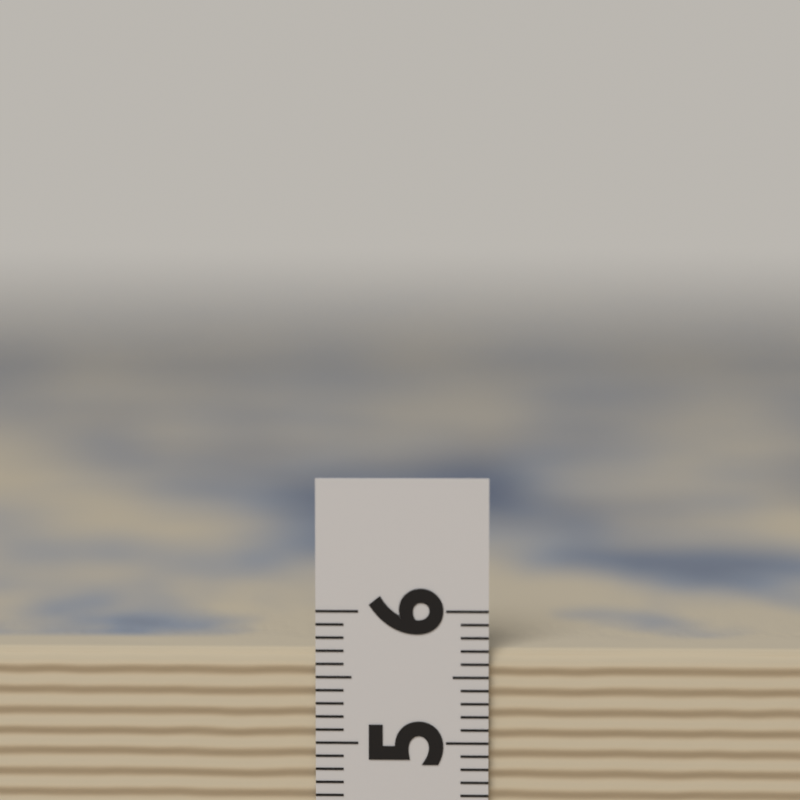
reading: 5.7 (no unit)
